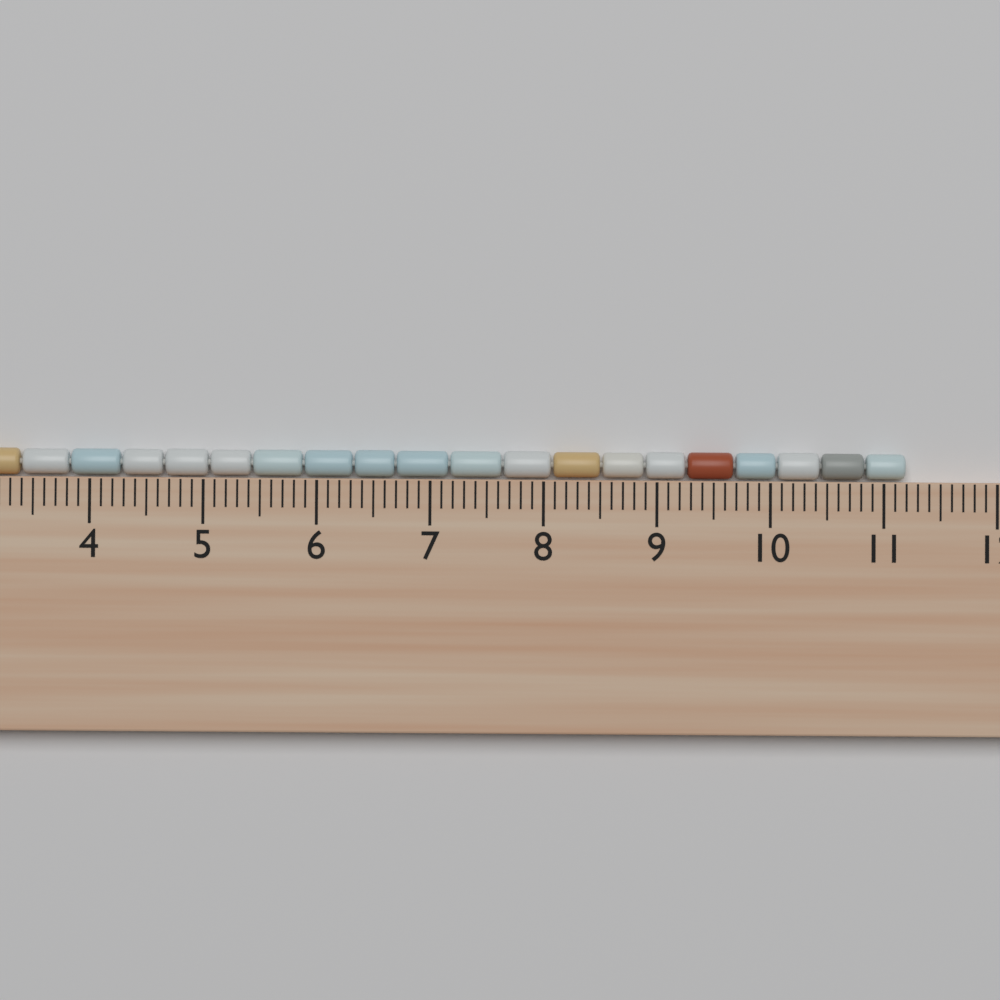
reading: 11.2 cm
